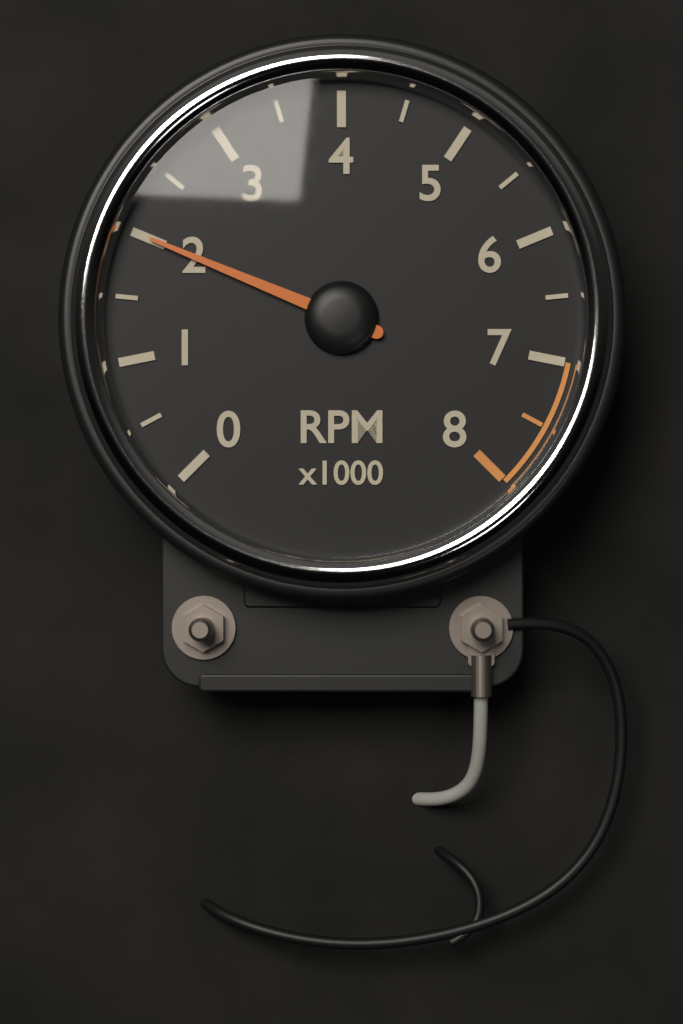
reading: 2000 RPM
